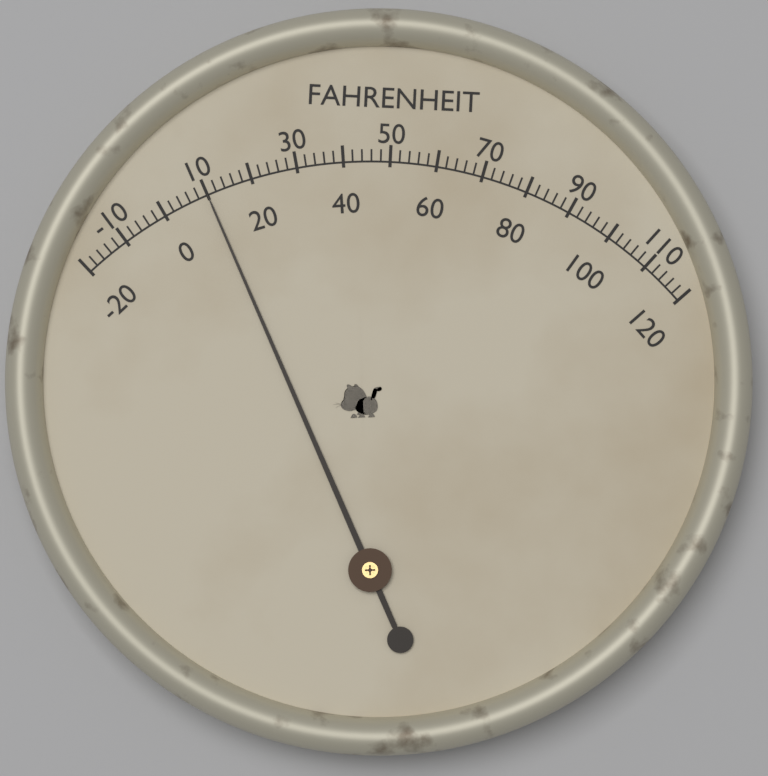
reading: 10 °F
